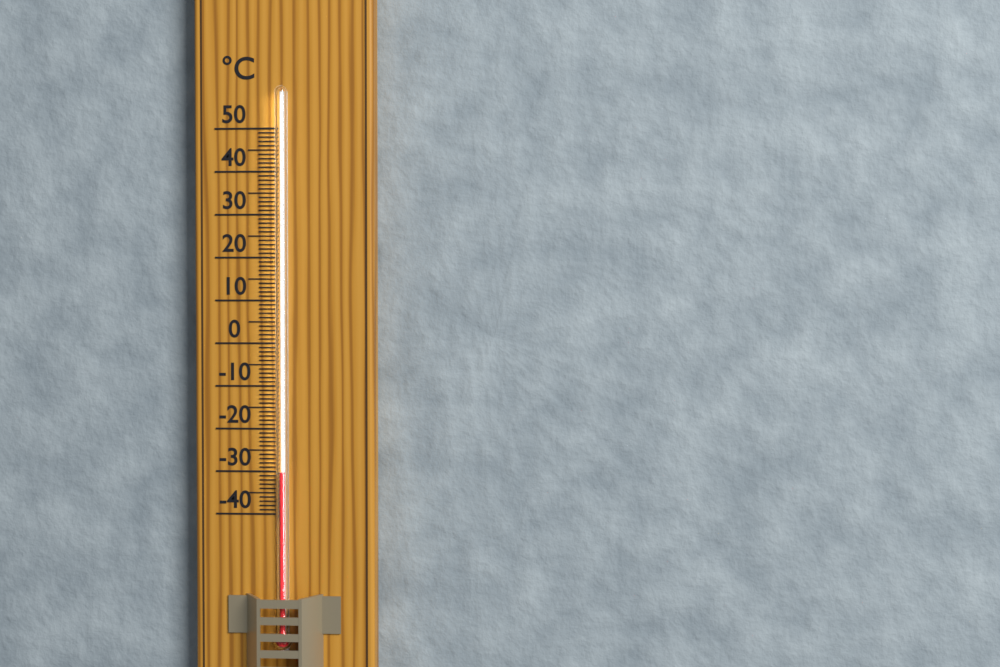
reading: -30 °C
